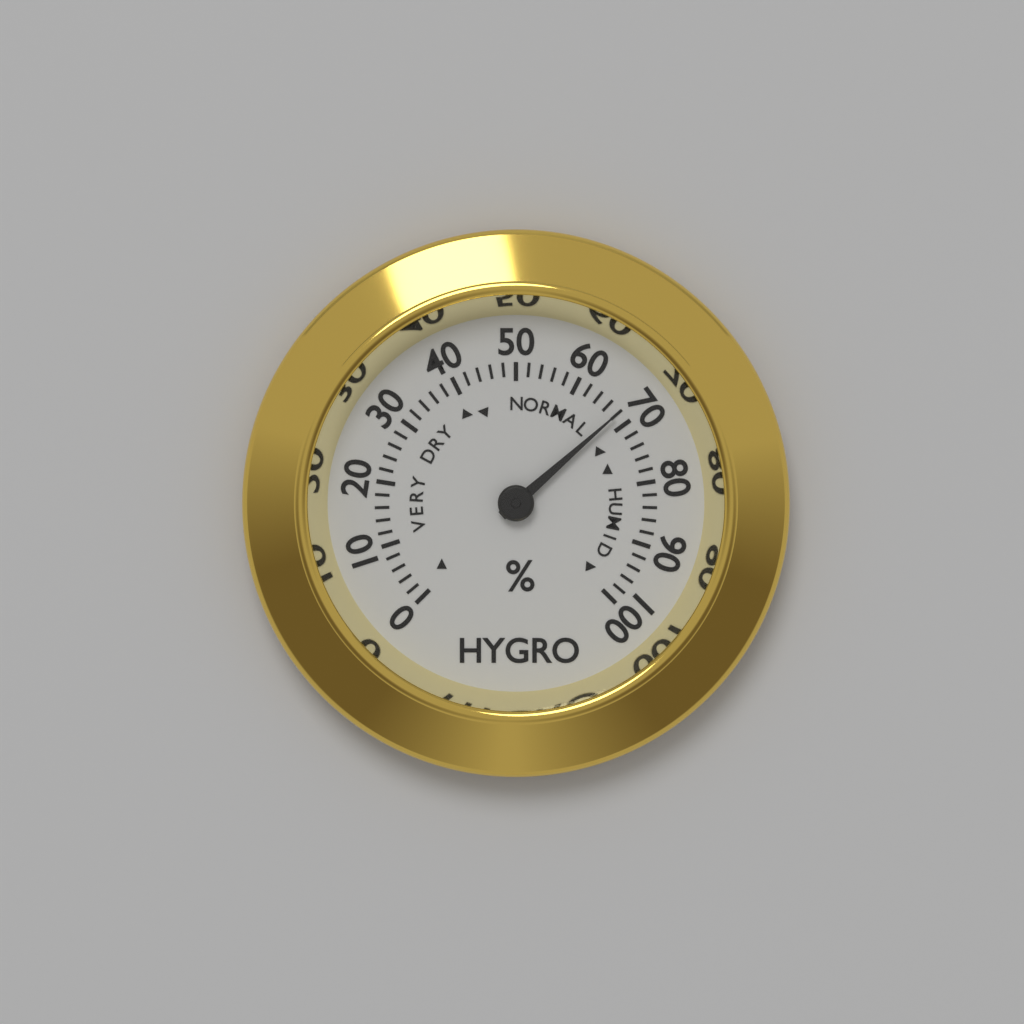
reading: 68 %
